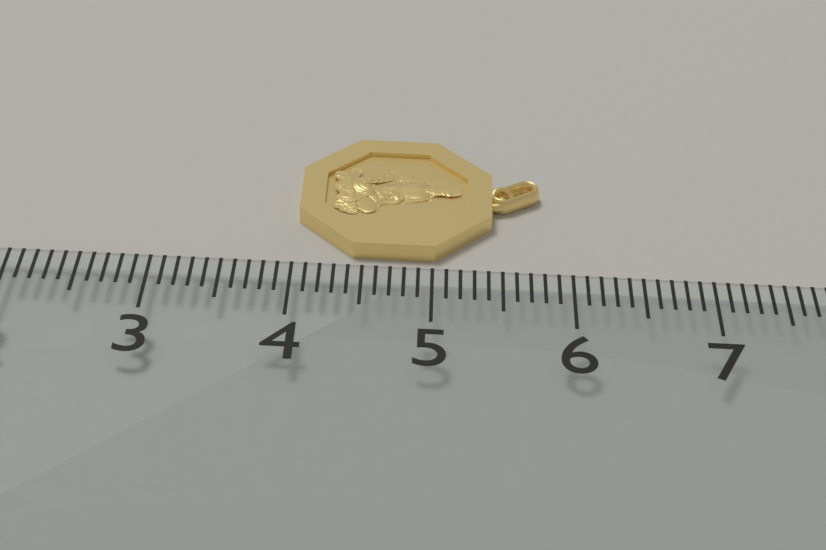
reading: 5.8 (no unit)
